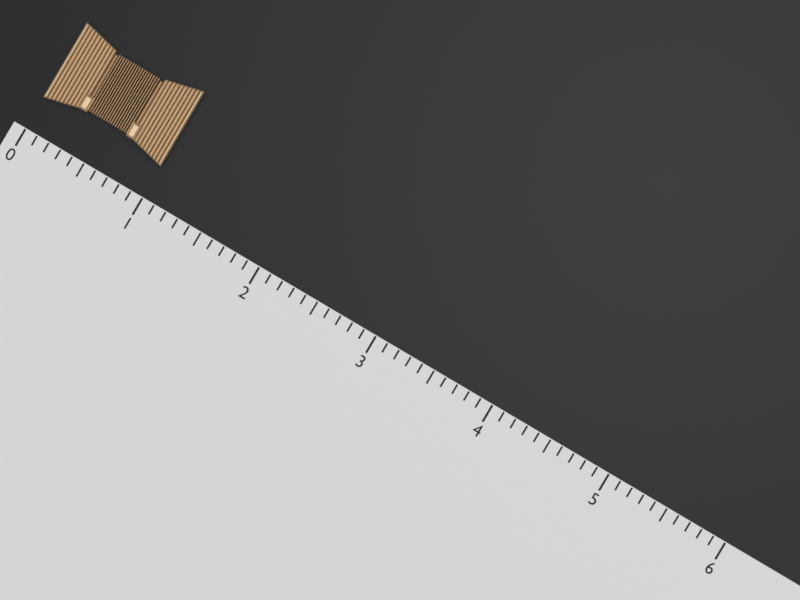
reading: 1.0 (no unit)
